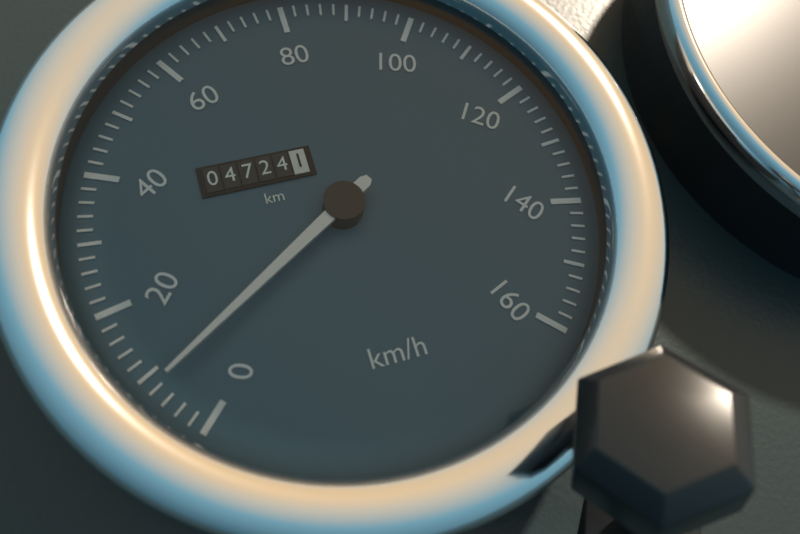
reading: 8 km/h
